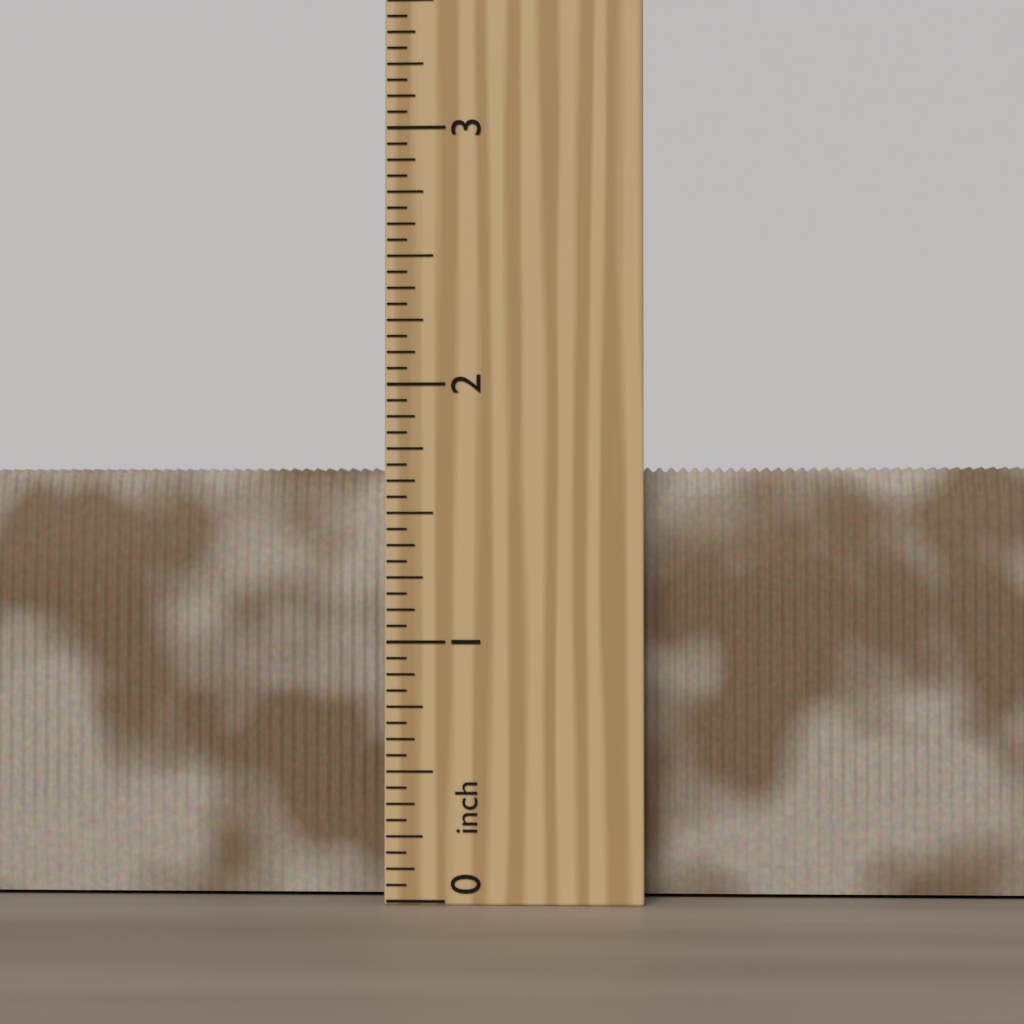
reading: 1.6875 inch
